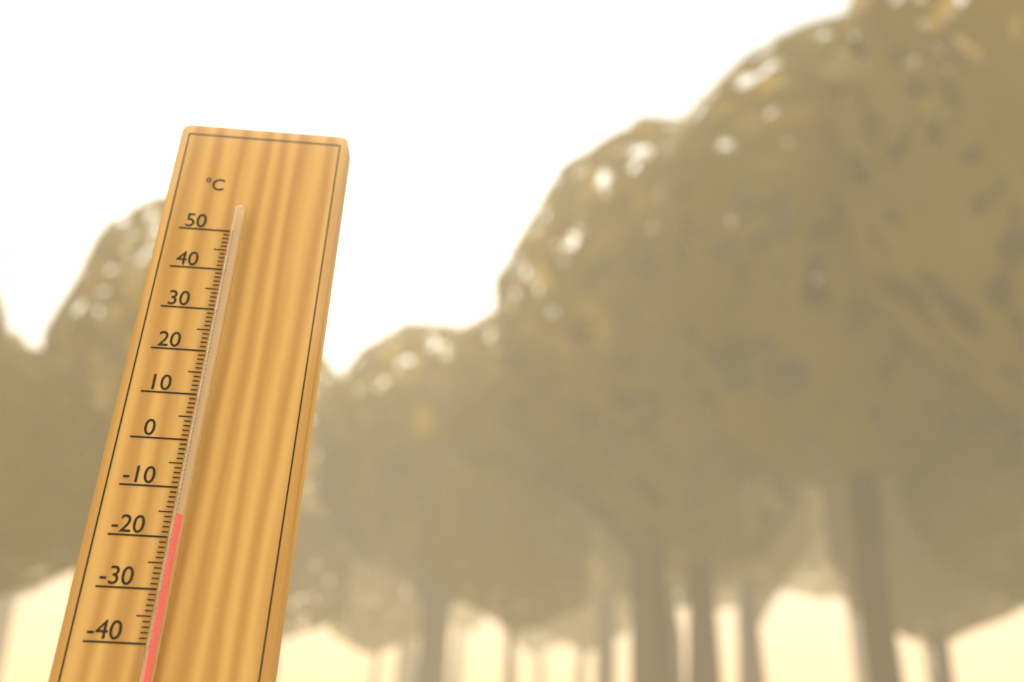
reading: -16 °C
